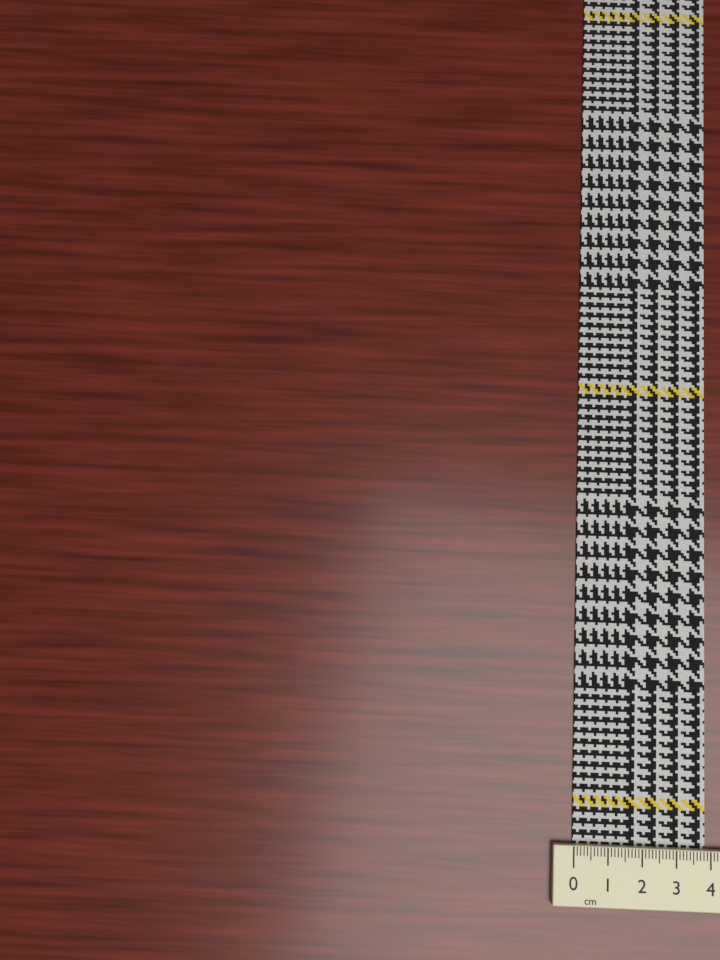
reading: 3.9 cm
